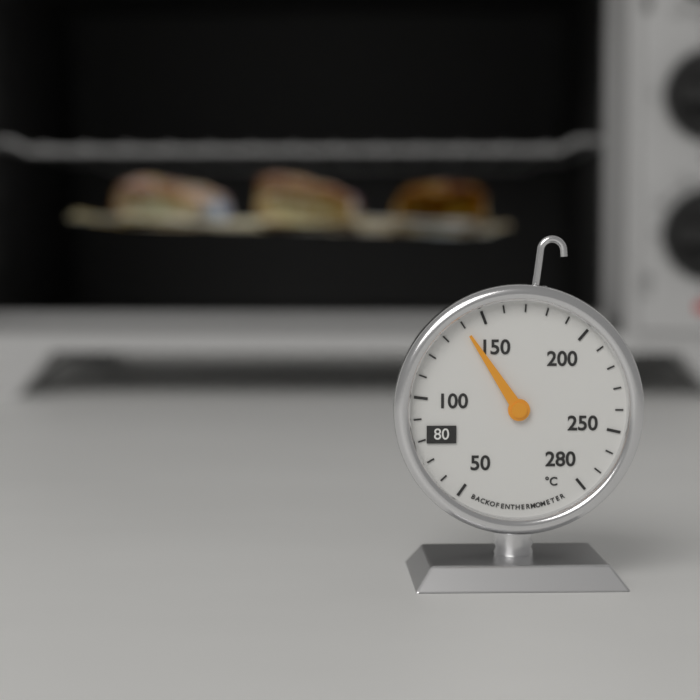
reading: 140 °C
